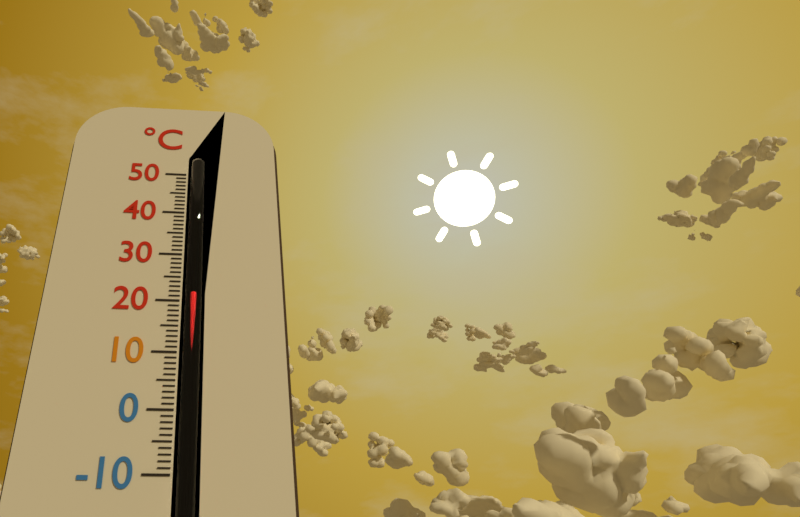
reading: 22 °C
